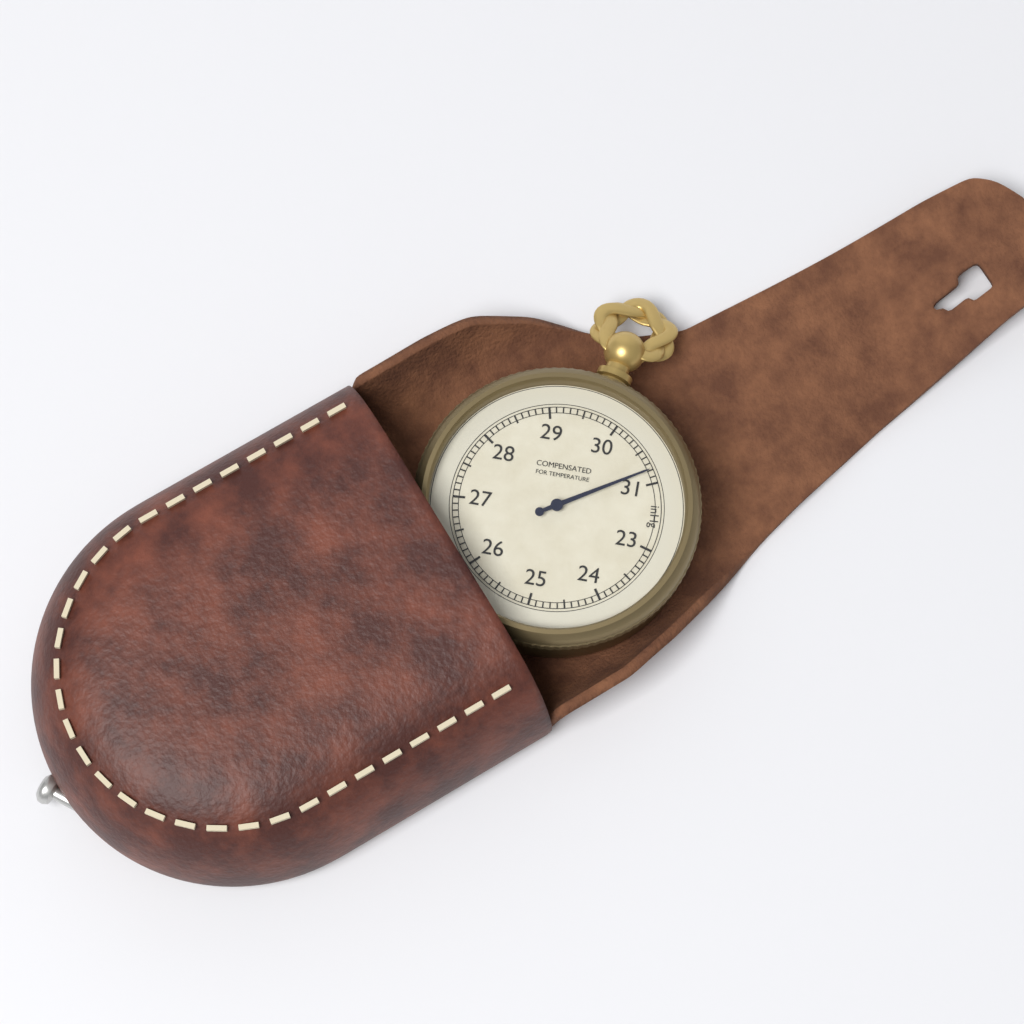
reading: 30.8 inHg
